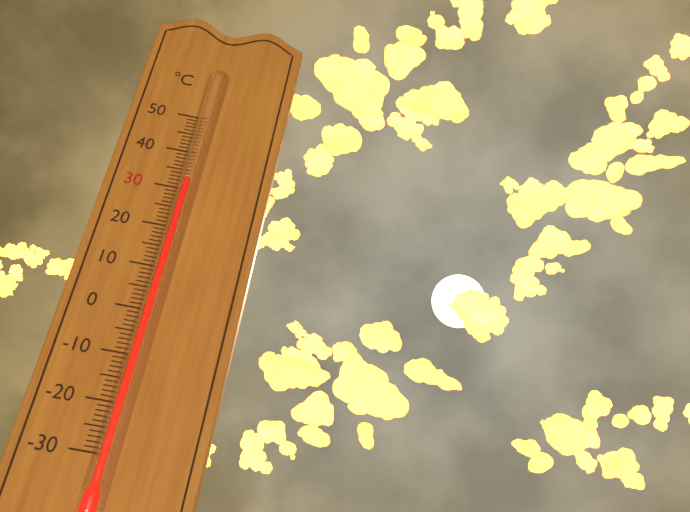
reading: 32 °C
